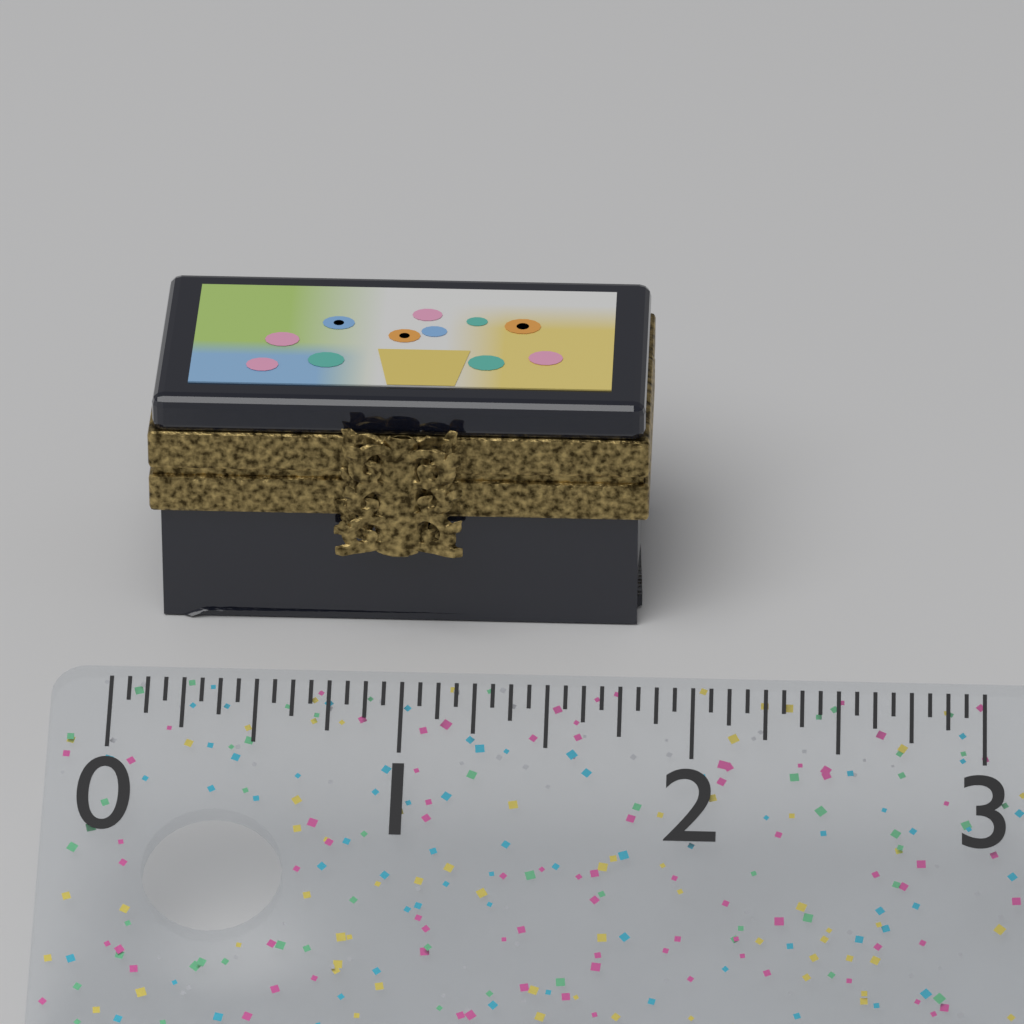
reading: 1.8125 (no unit)
